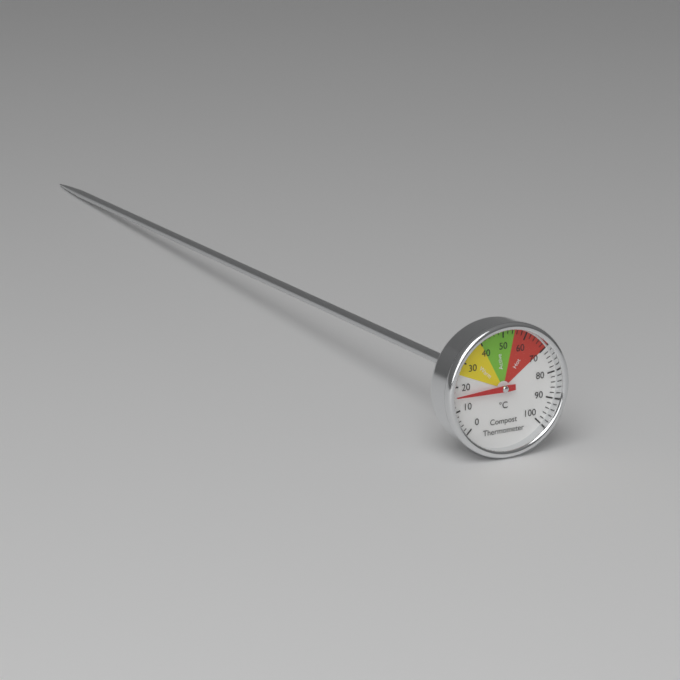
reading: 16 °C
